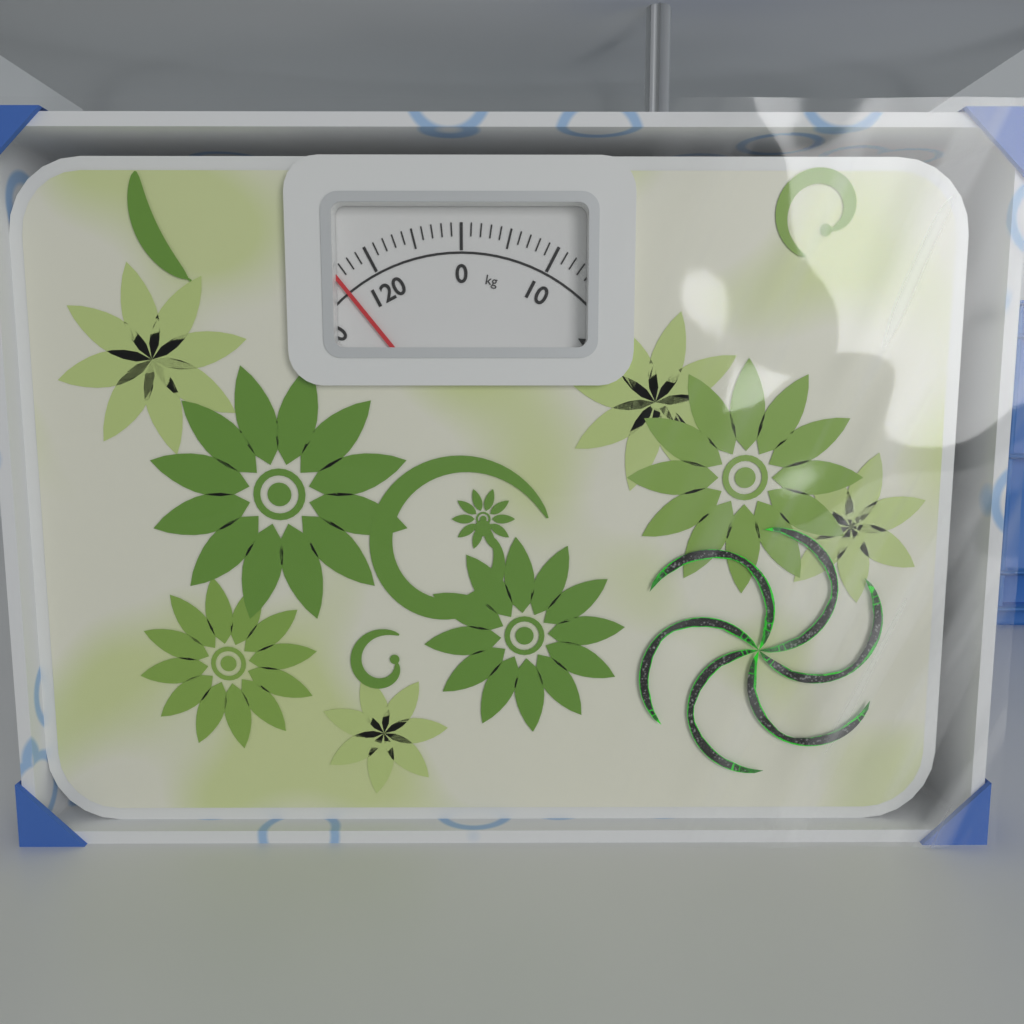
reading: 116 kg
